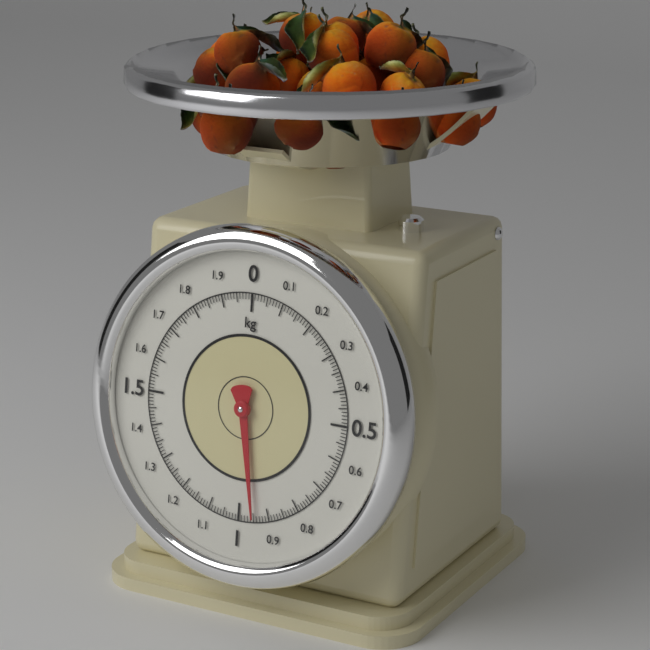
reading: 0.95 kg
